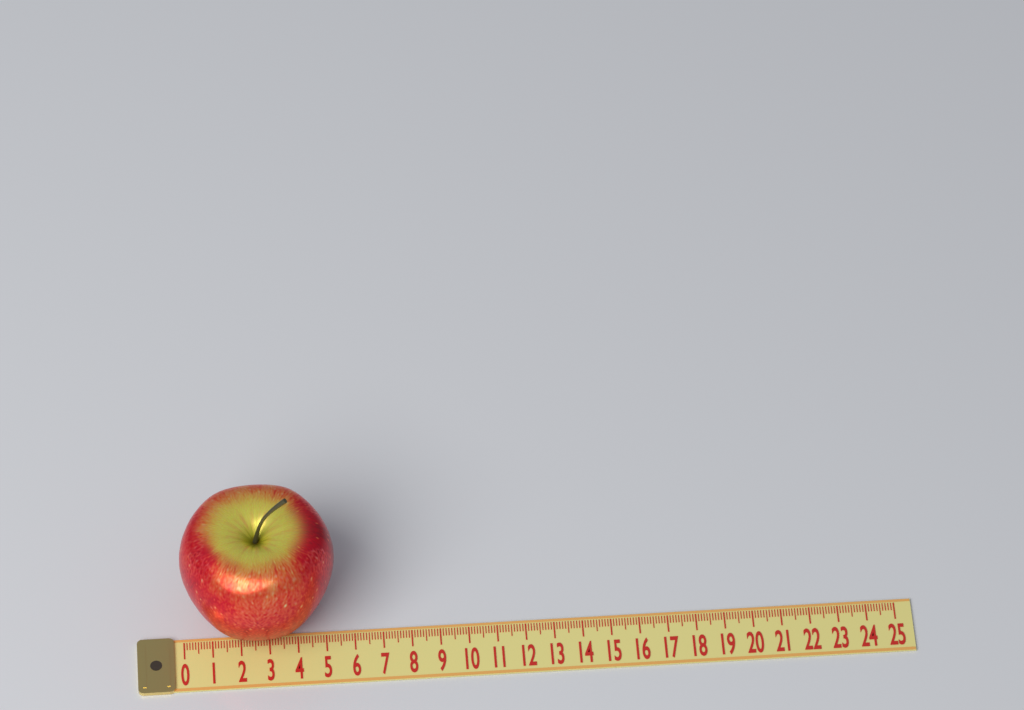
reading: 5.4 (no unit)
